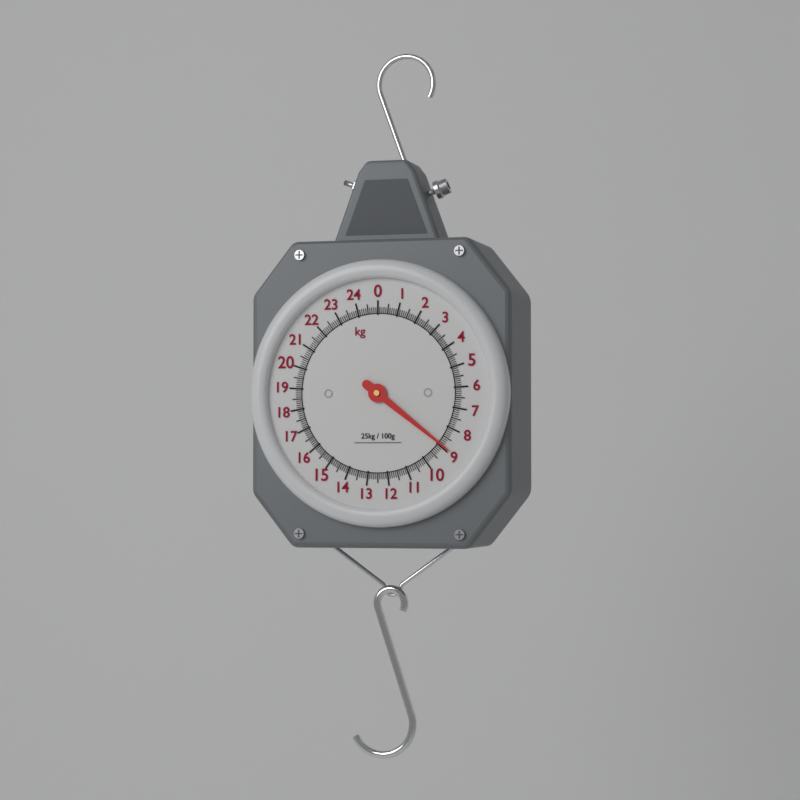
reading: 8.9 kg
